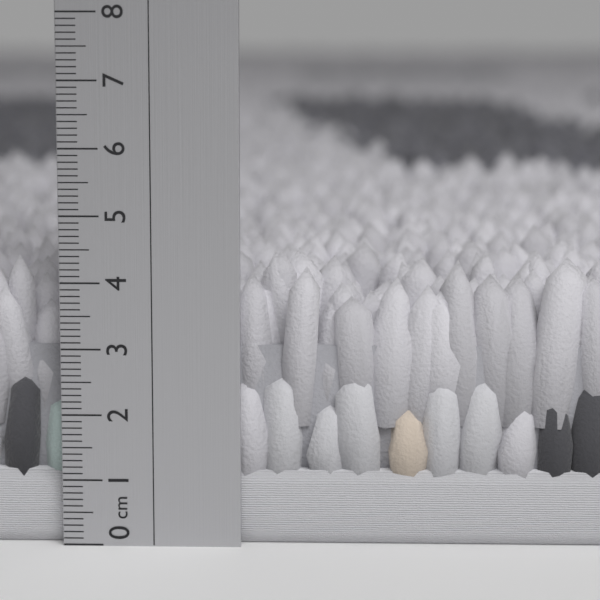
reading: 4.4 cm
